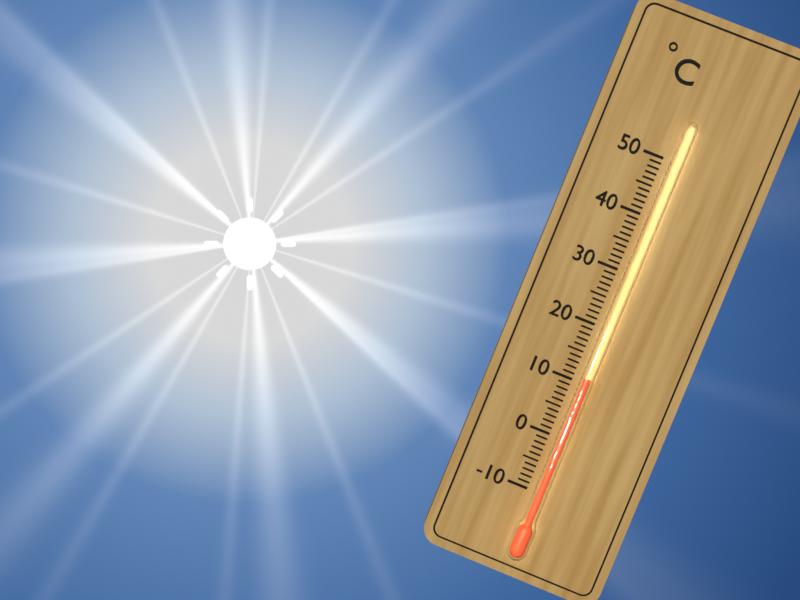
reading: 11 °C
